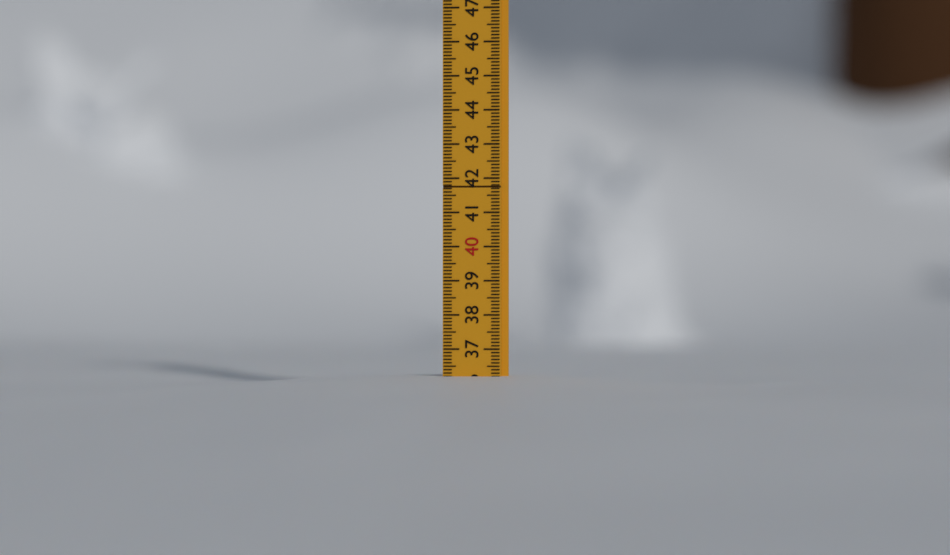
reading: 36.2 (no unit)
